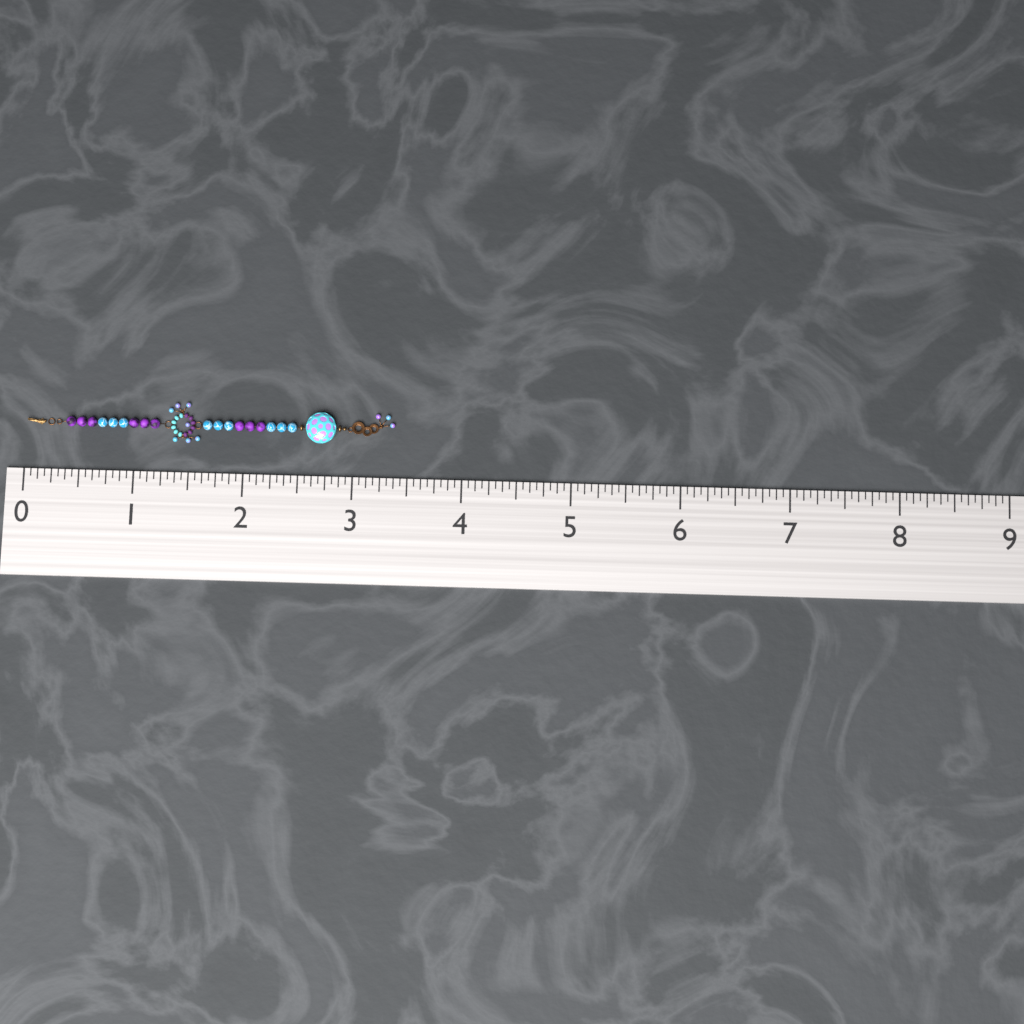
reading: 3.3750 (no unit)
